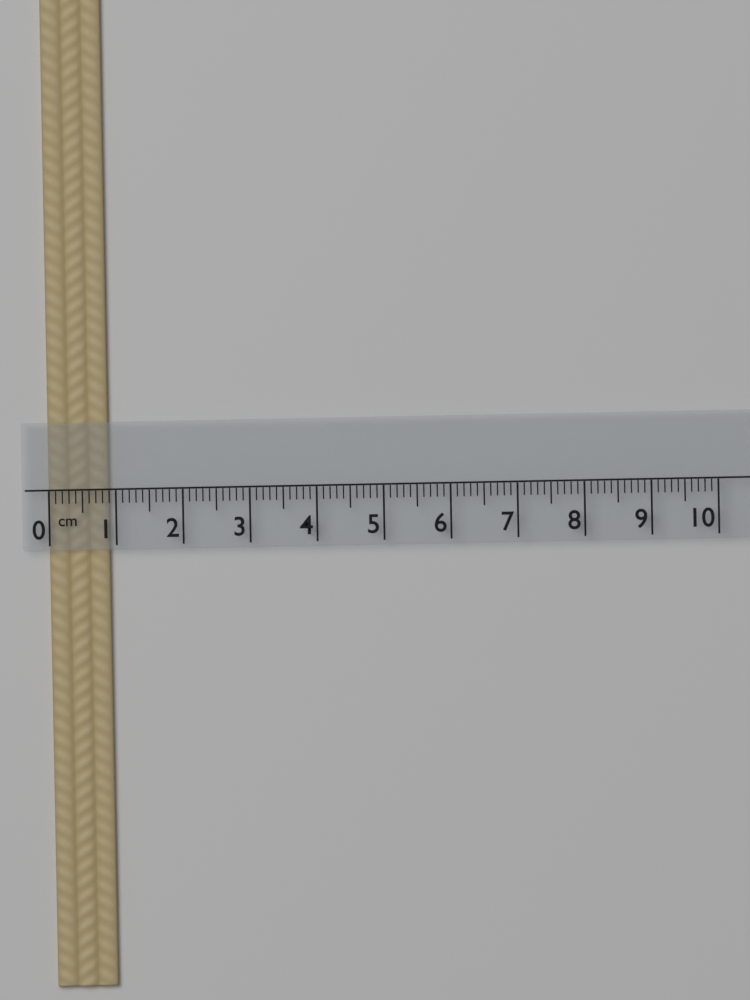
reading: 0.9 cm
